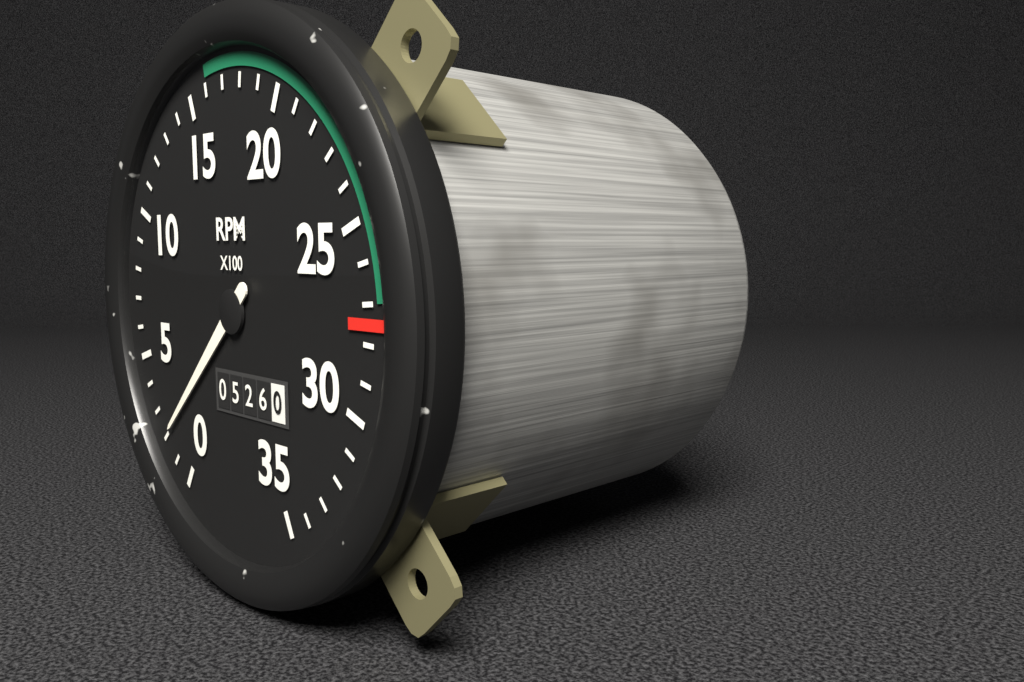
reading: 200 RPM
